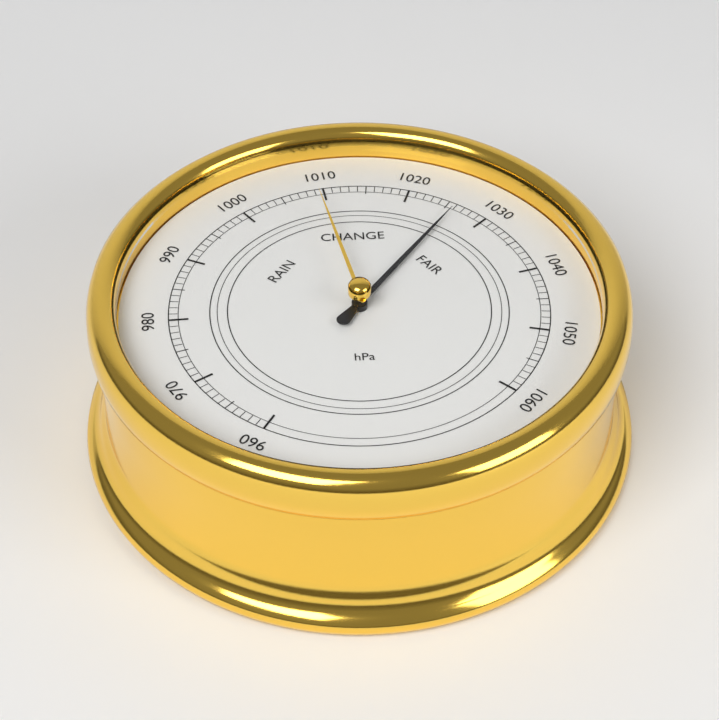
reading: 1026 hPa
